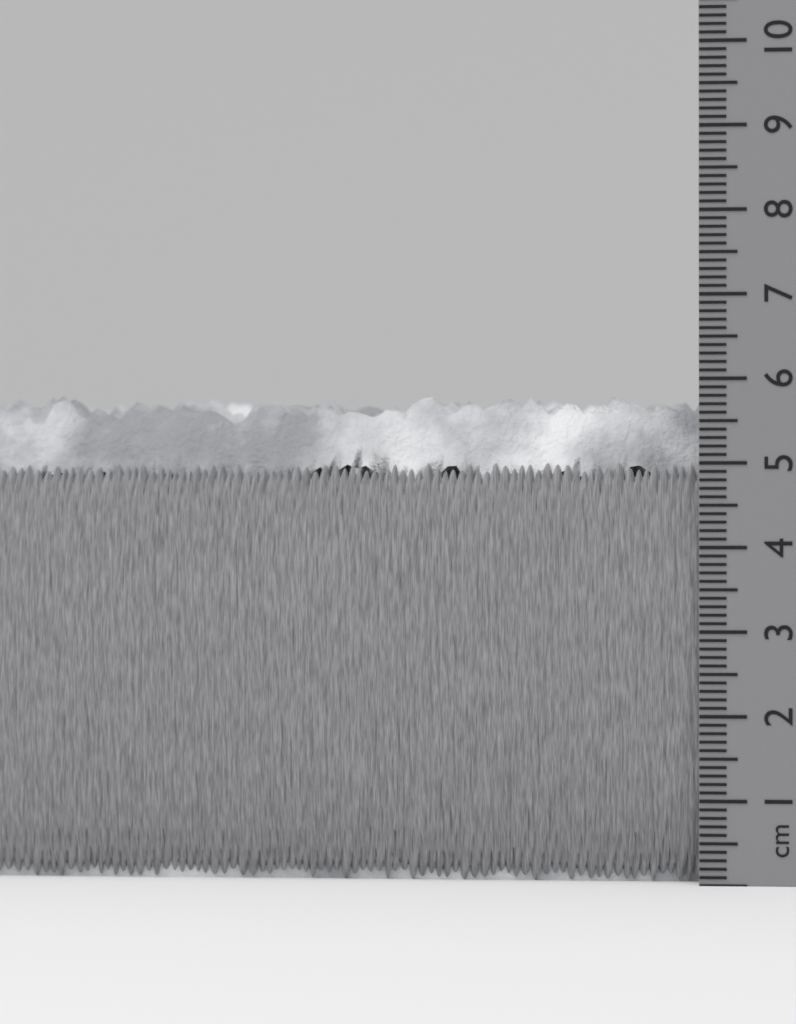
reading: 5.9 cm
